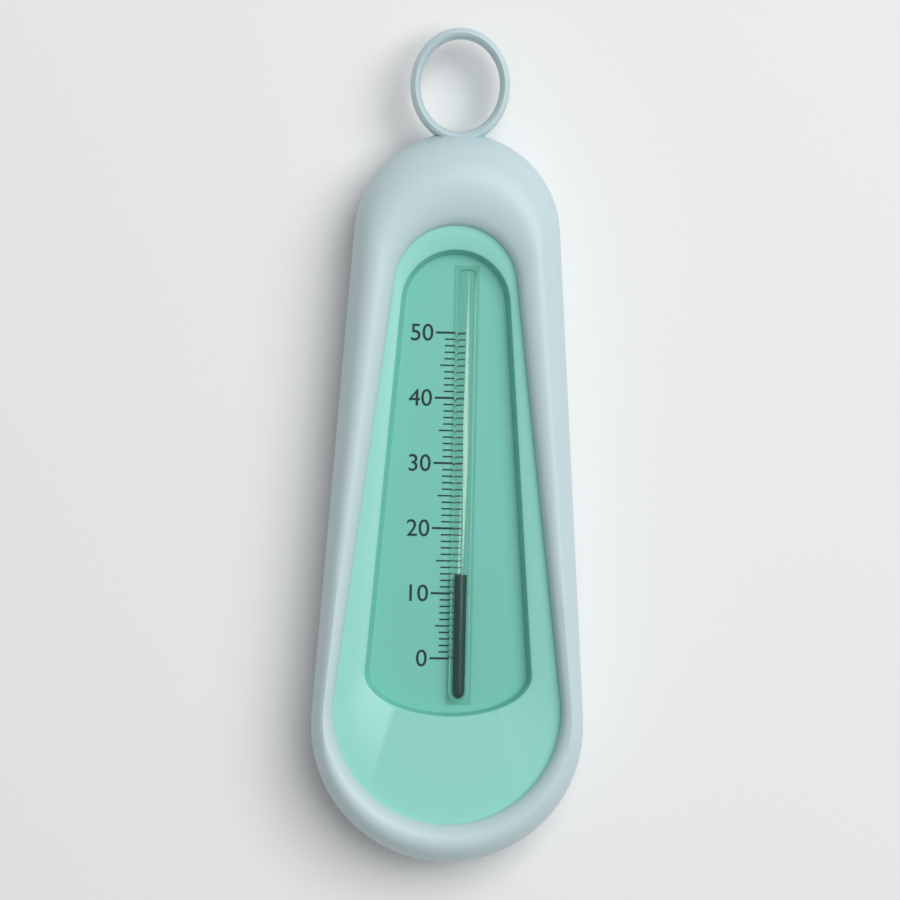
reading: 13 (no unit)
